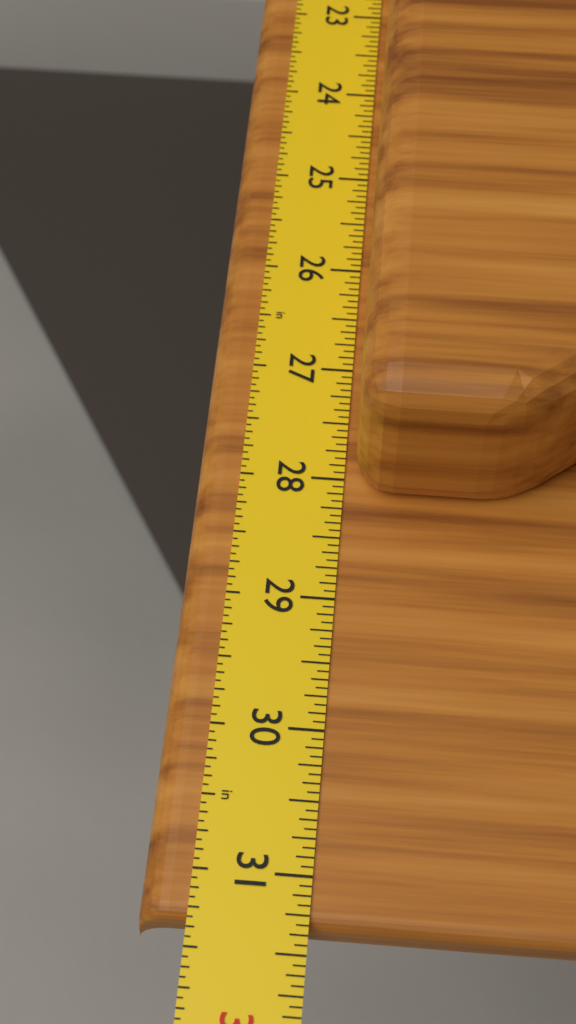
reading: 31.3125 in
